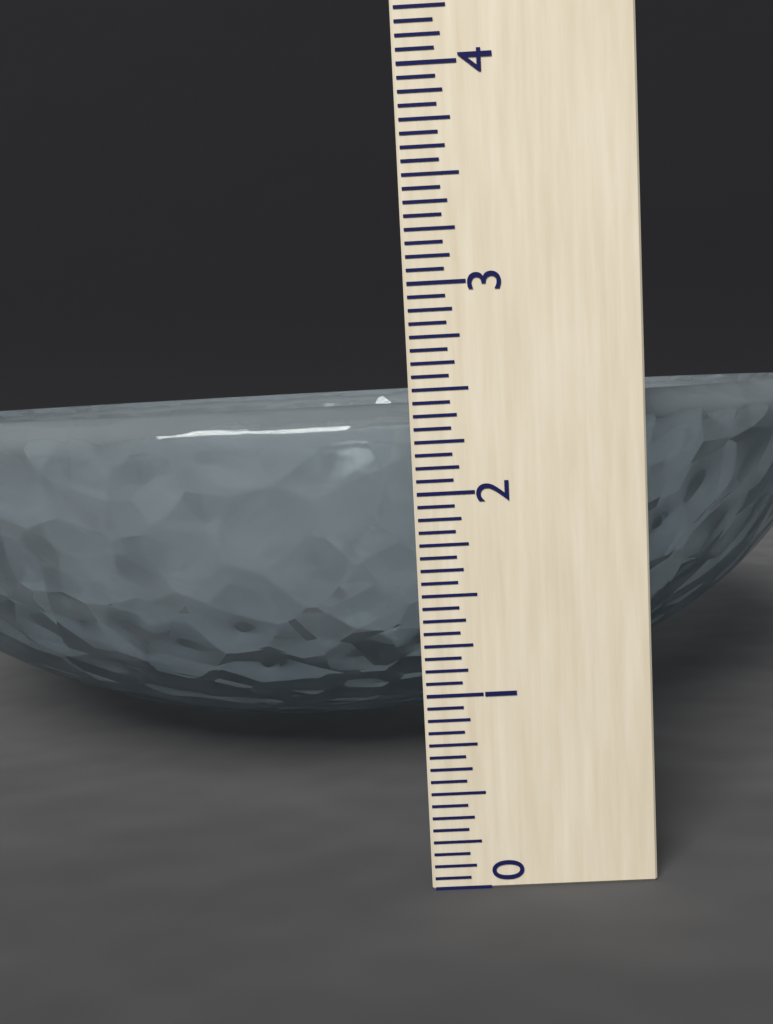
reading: 2.4375 (no unit)
